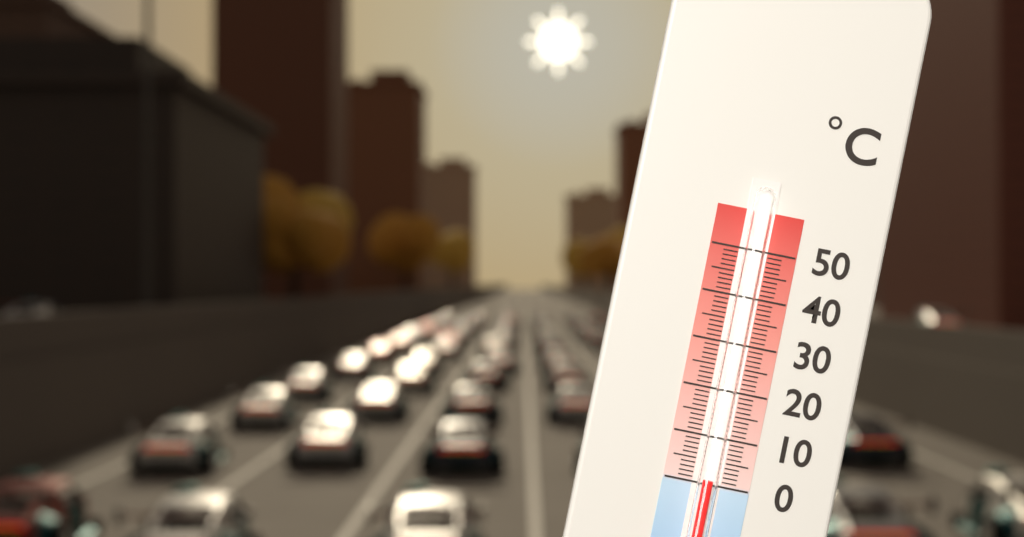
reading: 1 °C
